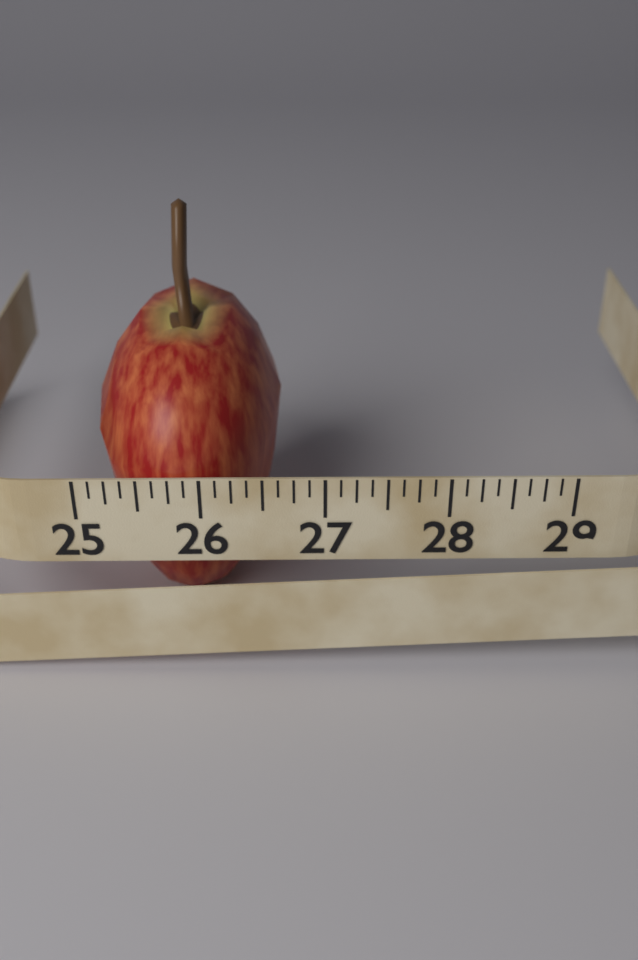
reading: 26.625 (no unit)
